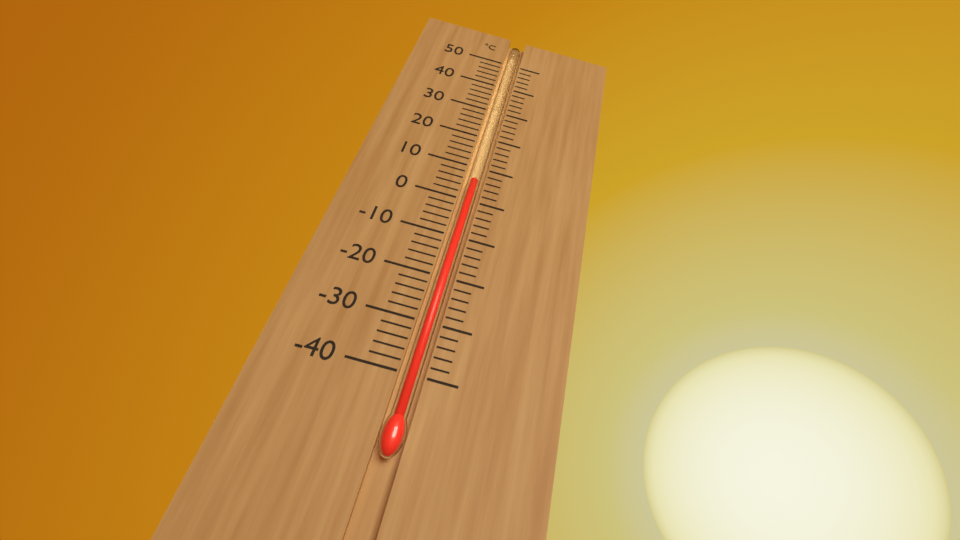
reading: 6 °C
